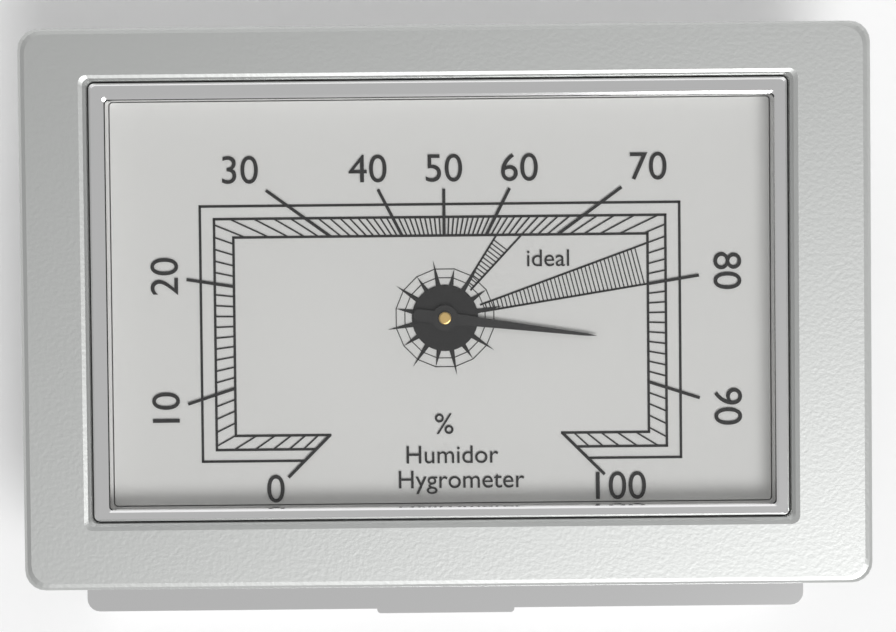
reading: 86 %
